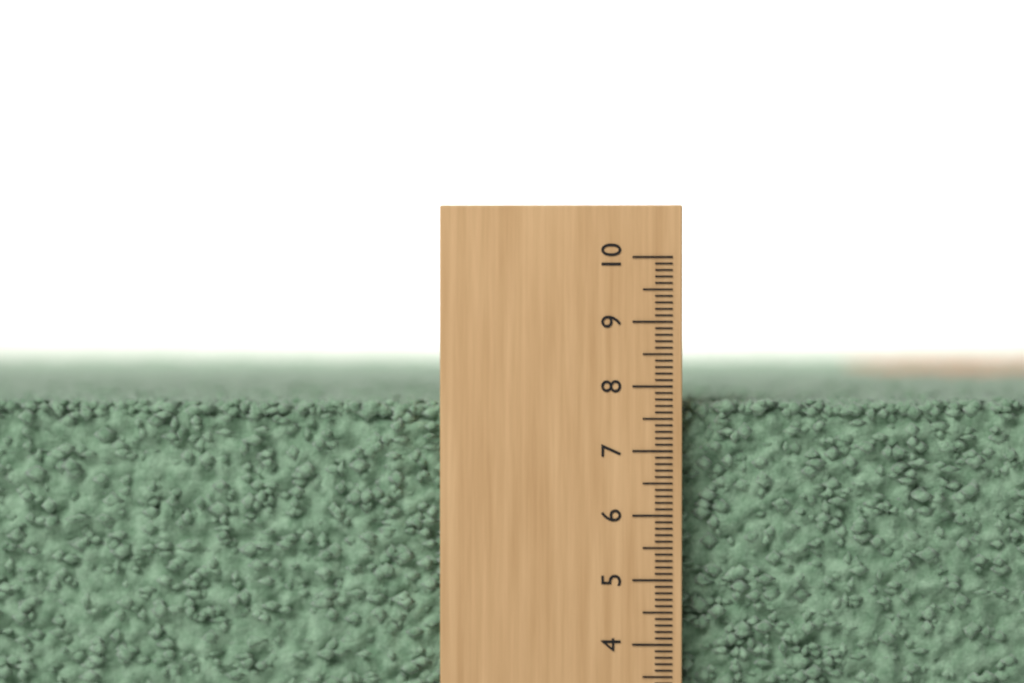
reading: 7.8 (no unit)
